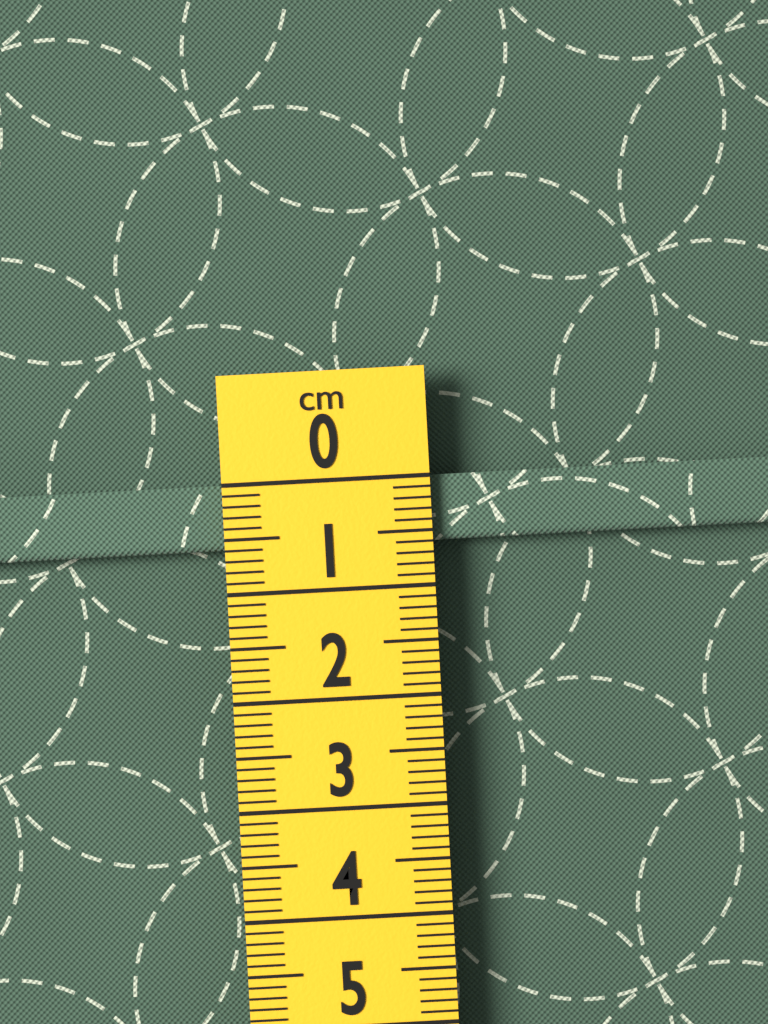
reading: 0.6 cm
